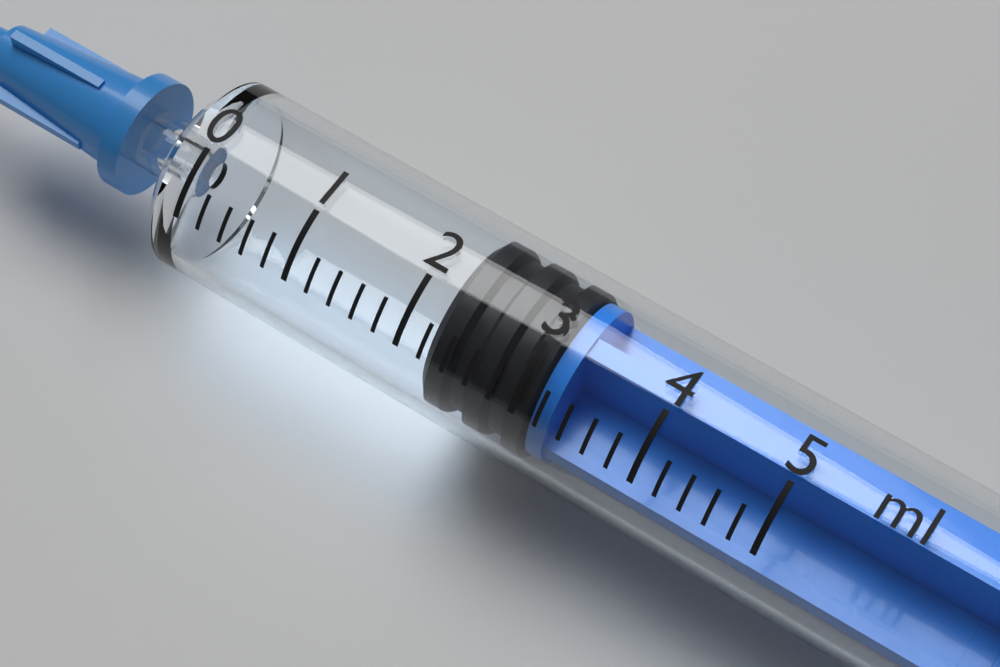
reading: 2.2 ml
